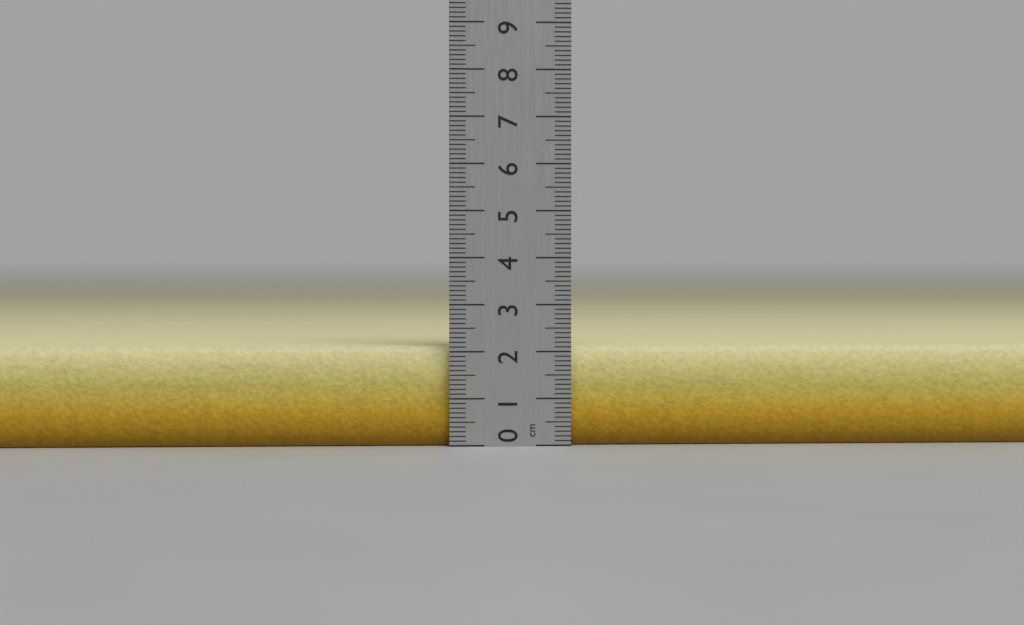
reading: 2.1 cm
